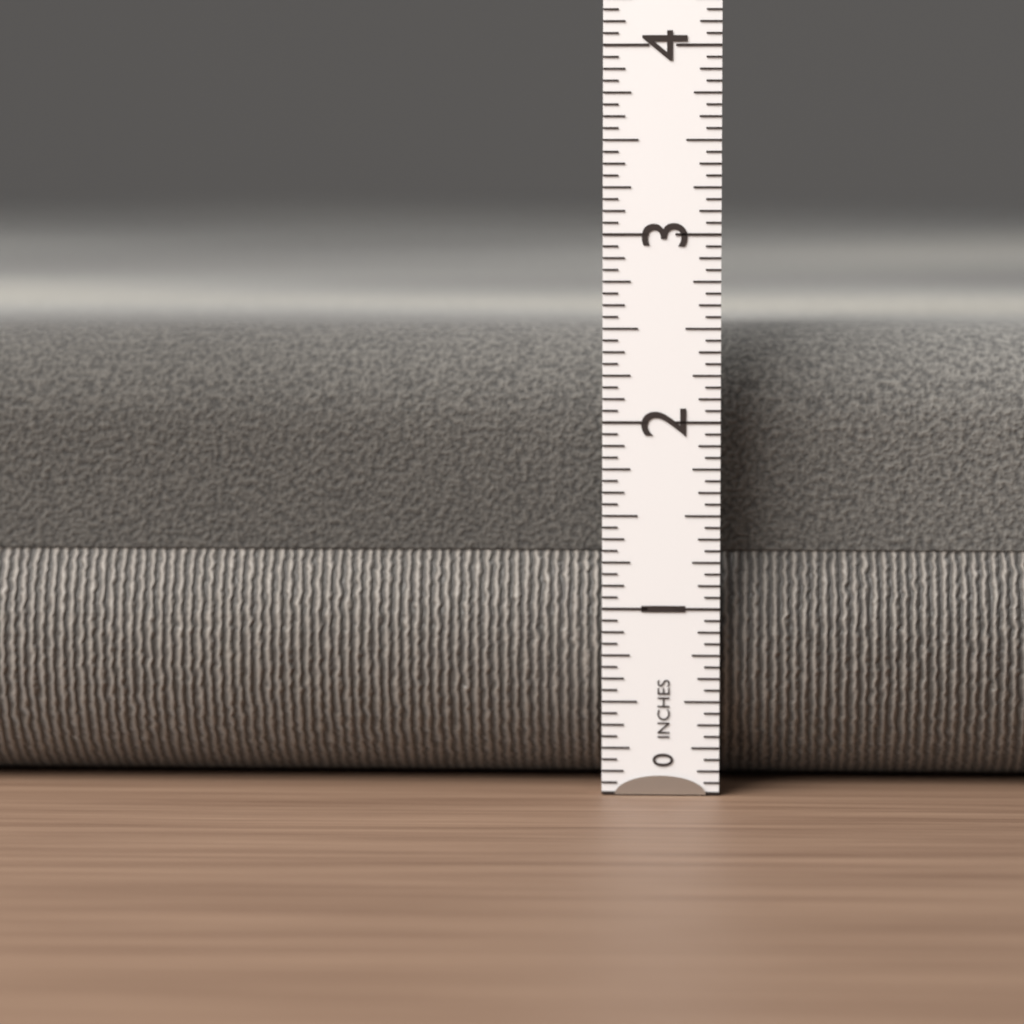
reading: 2.5000 in
